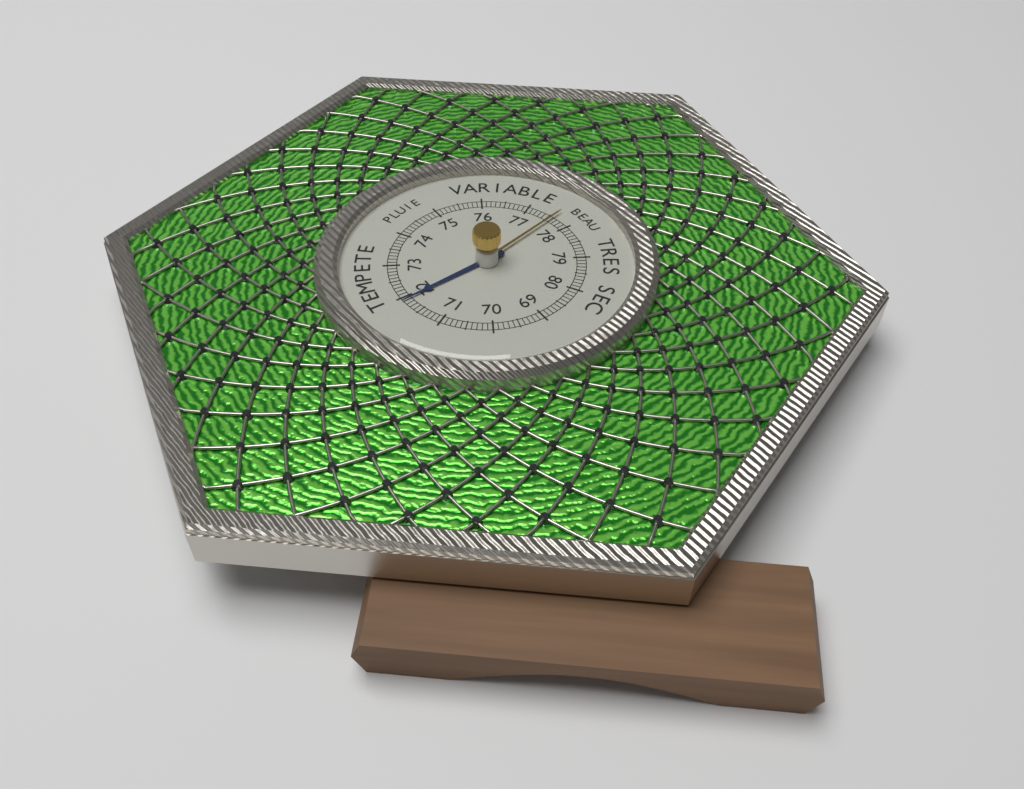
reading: 71.9 (no unit)
